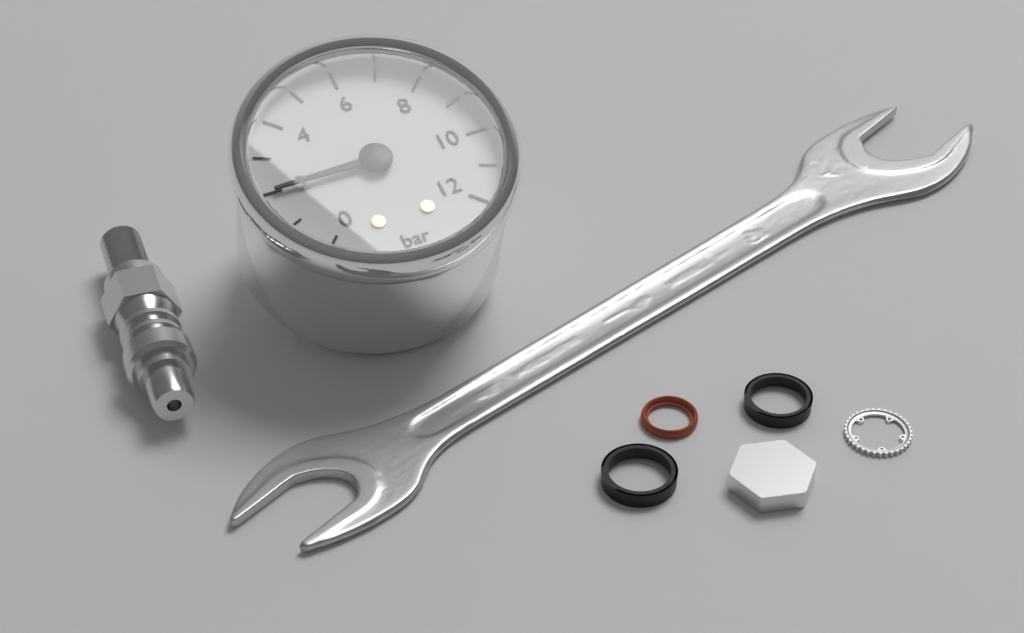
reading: 2 bar
